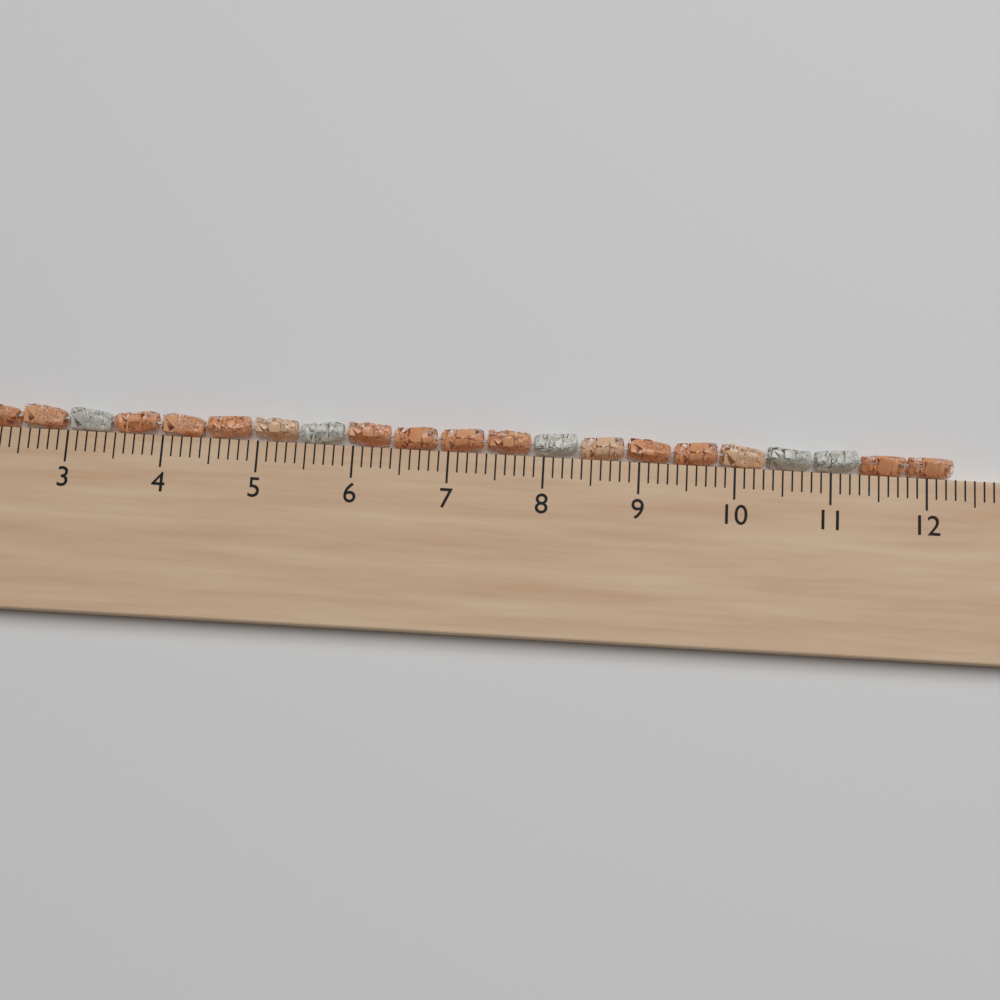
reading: 12.3 cm
